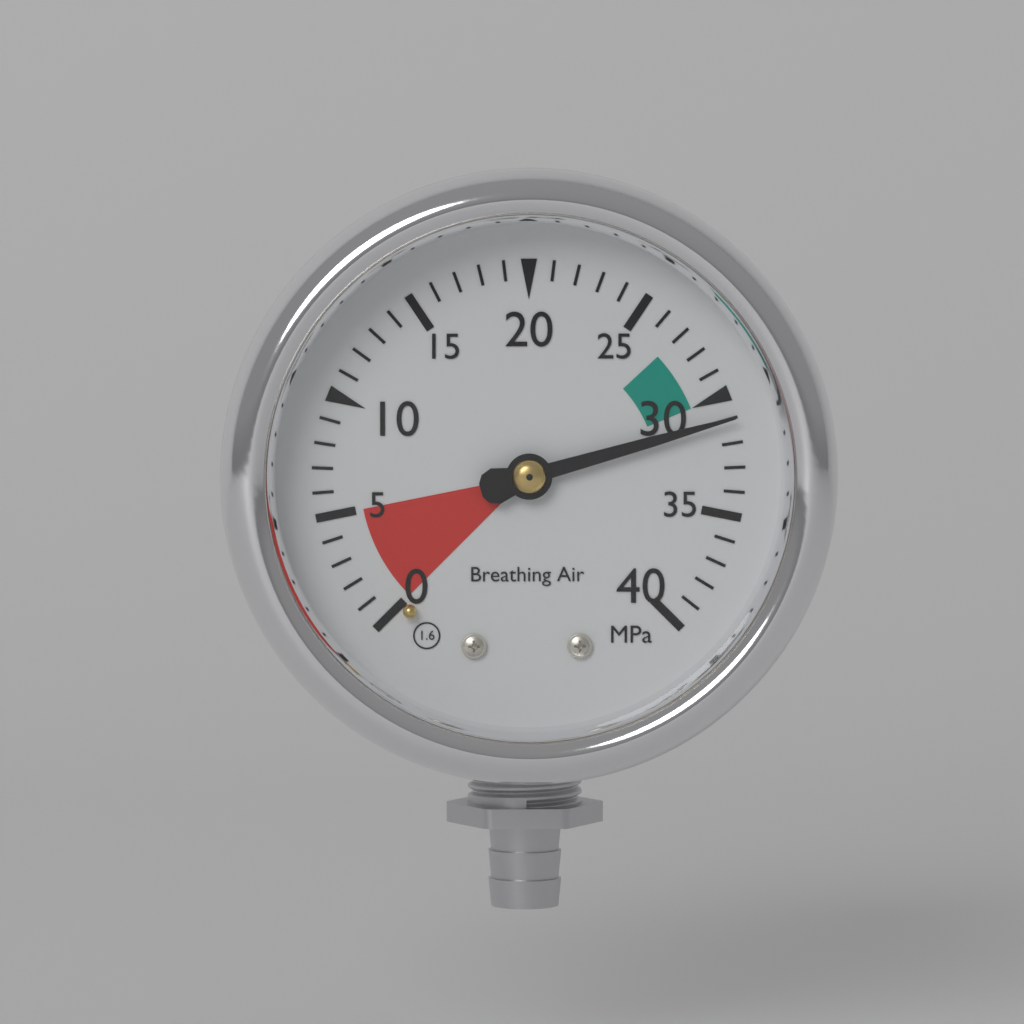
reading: 31 MPa
